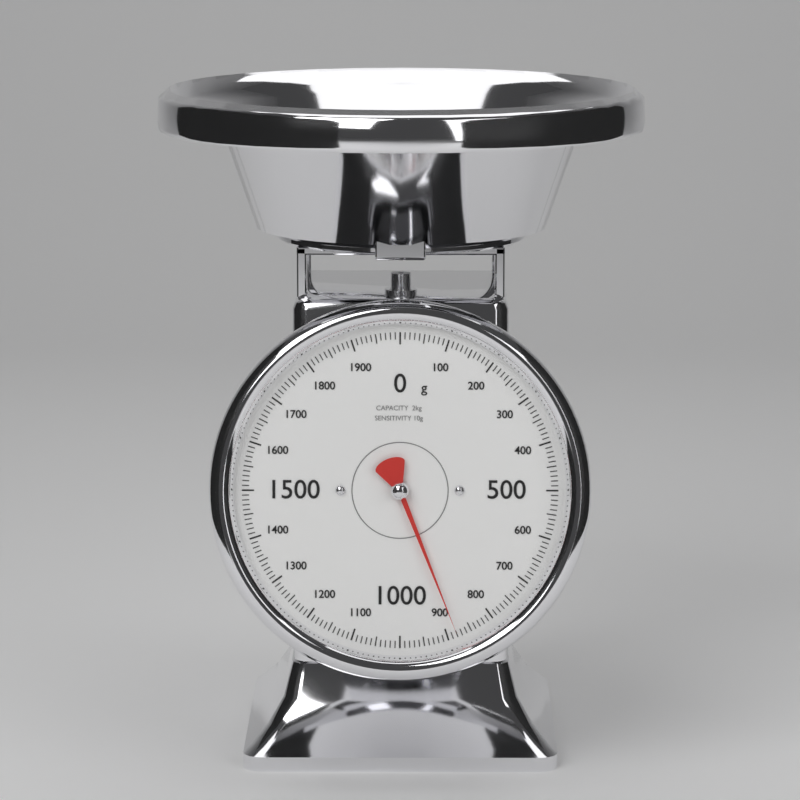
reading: 880 g
